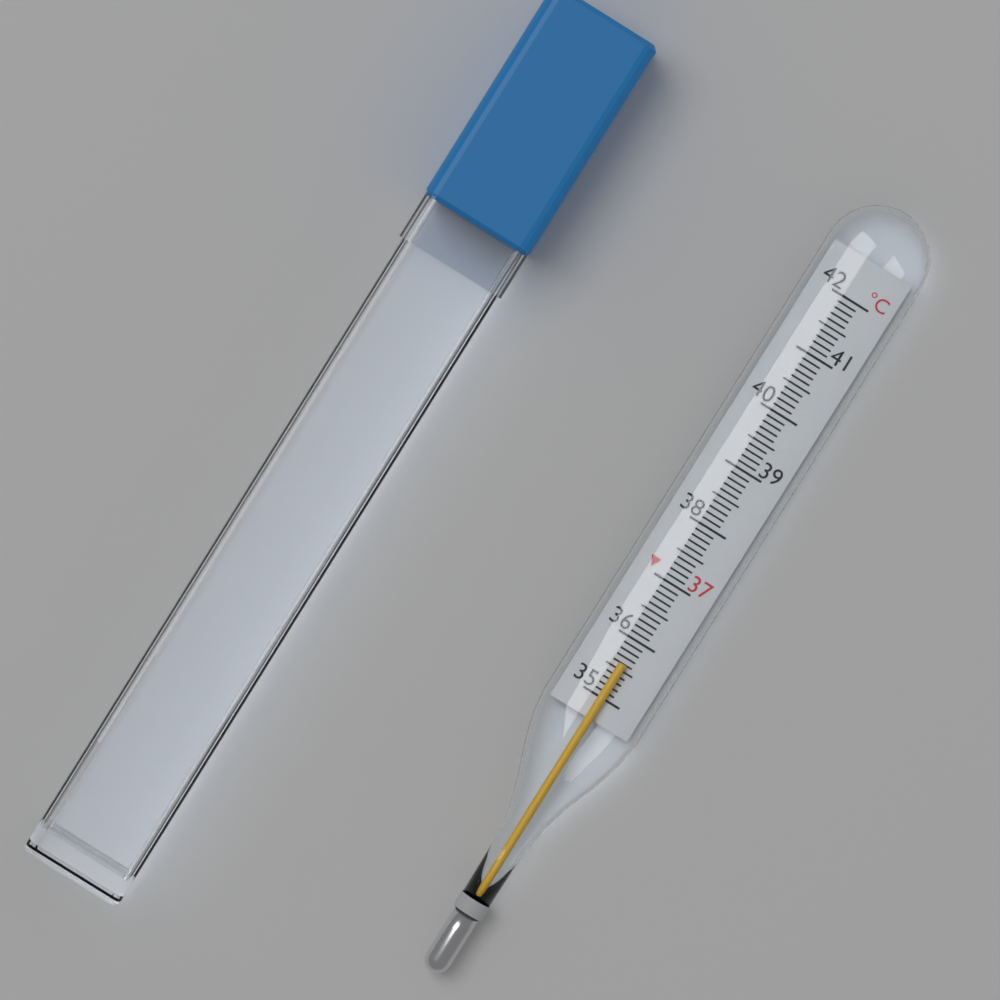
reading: 35.6 °C
